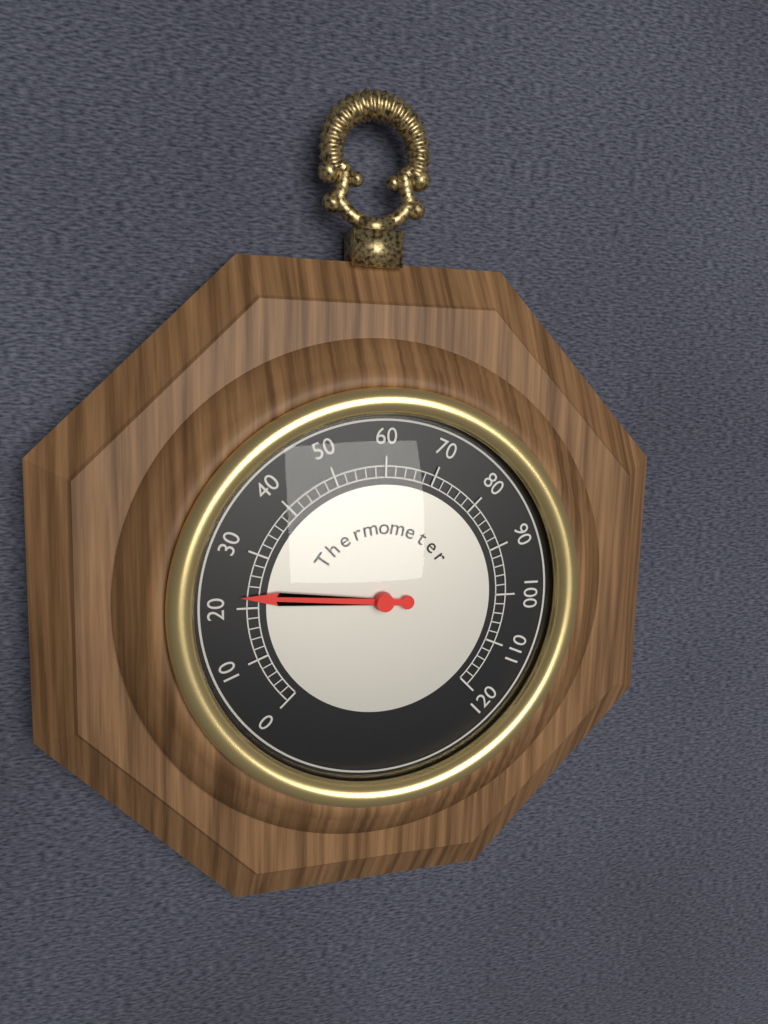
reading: 22 (no unit)
